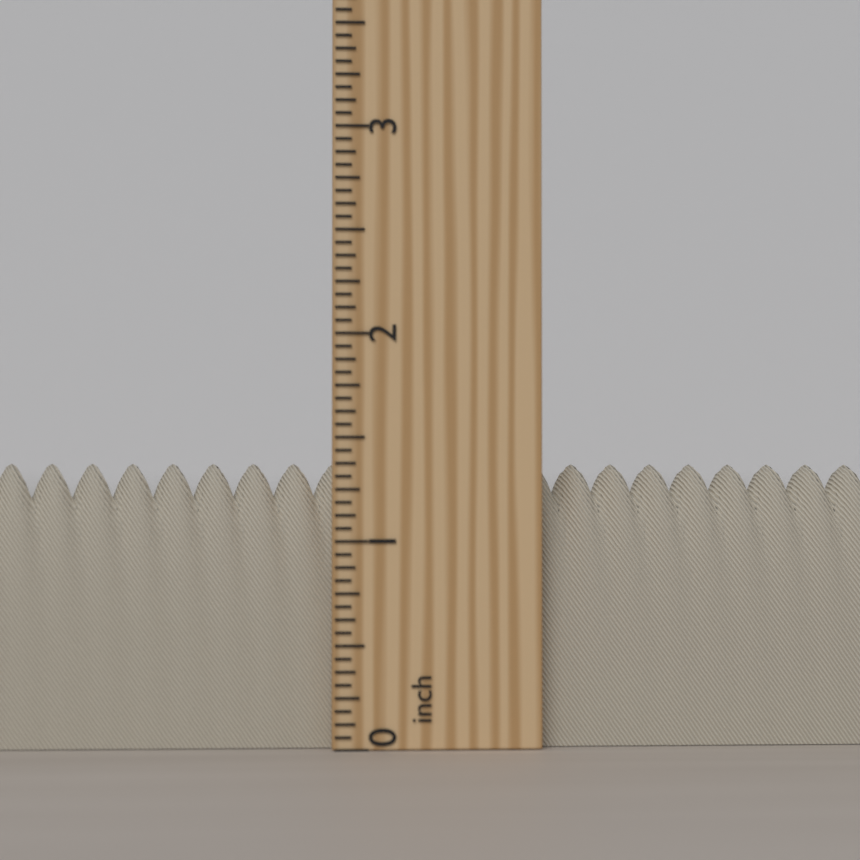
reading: 1.3750 inch
